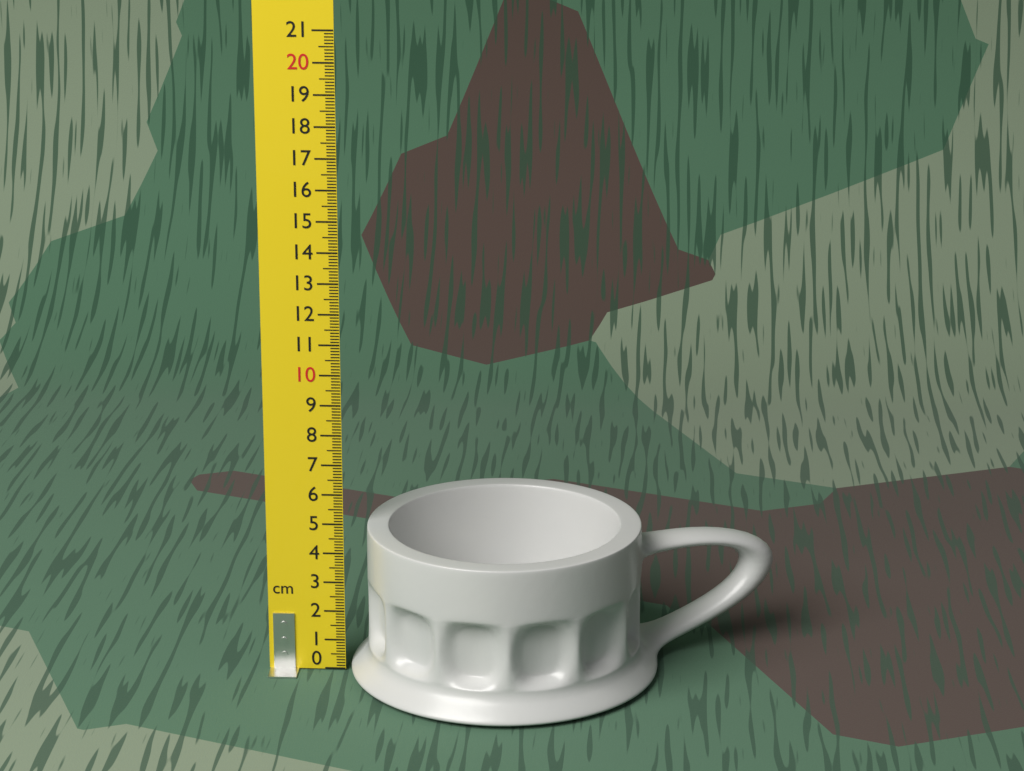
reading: 5.0 cm
